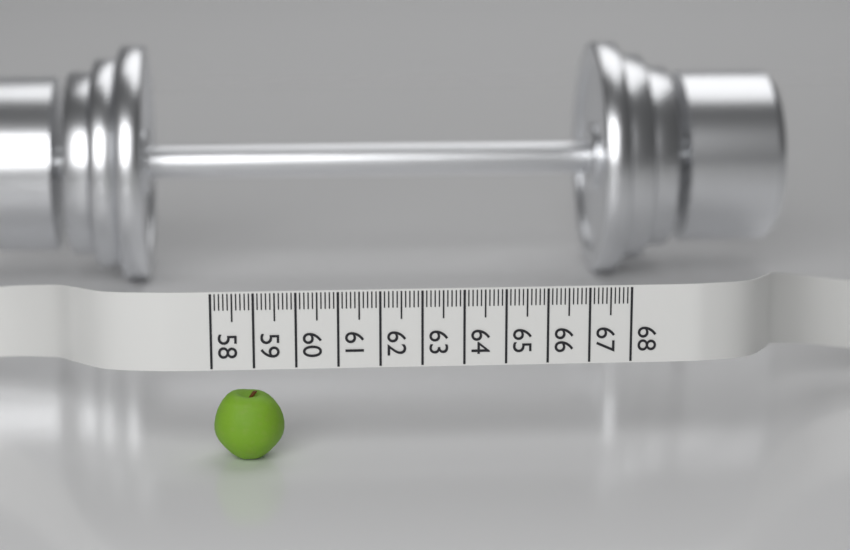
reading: 59.7 (no unit)
